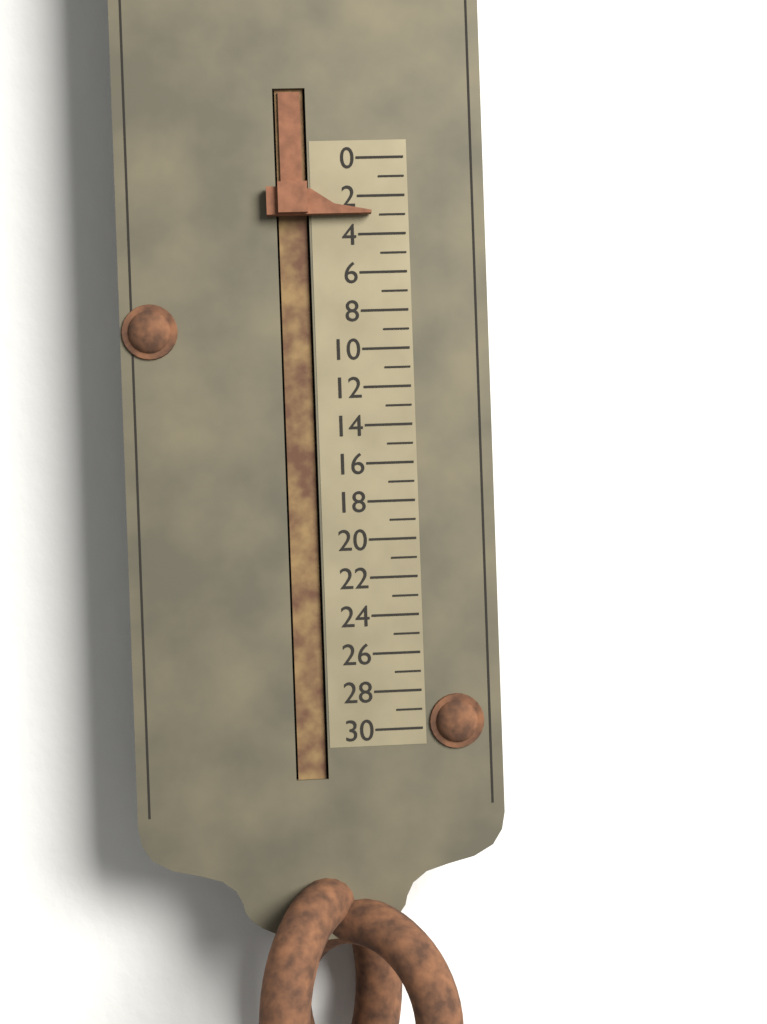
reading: 3 (no unit)
